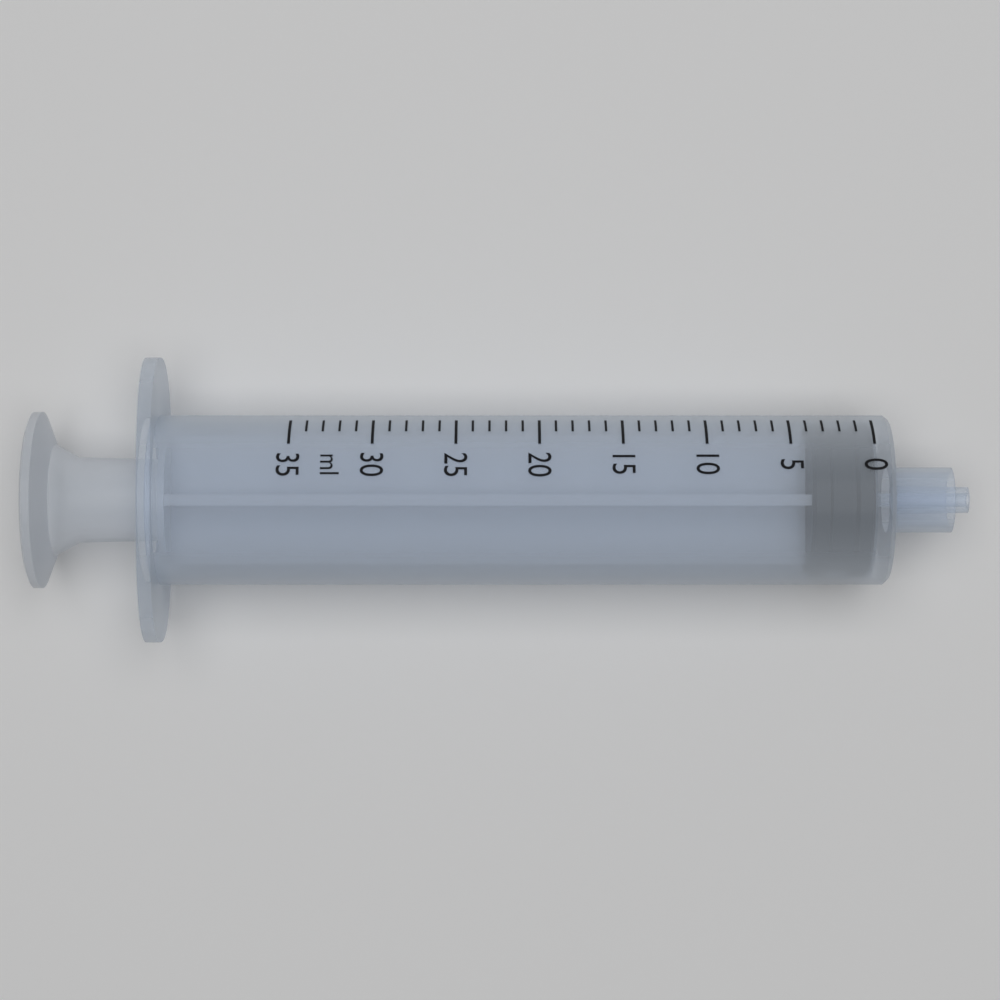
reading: 0 ml
